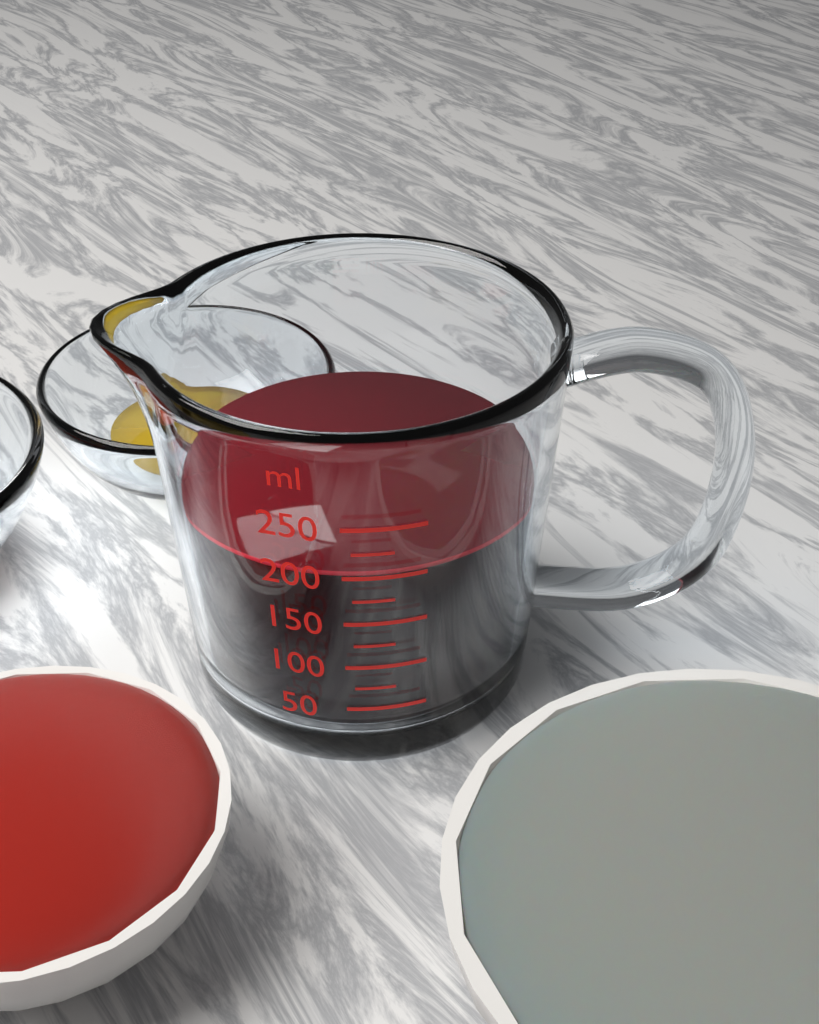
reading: 200 ml
